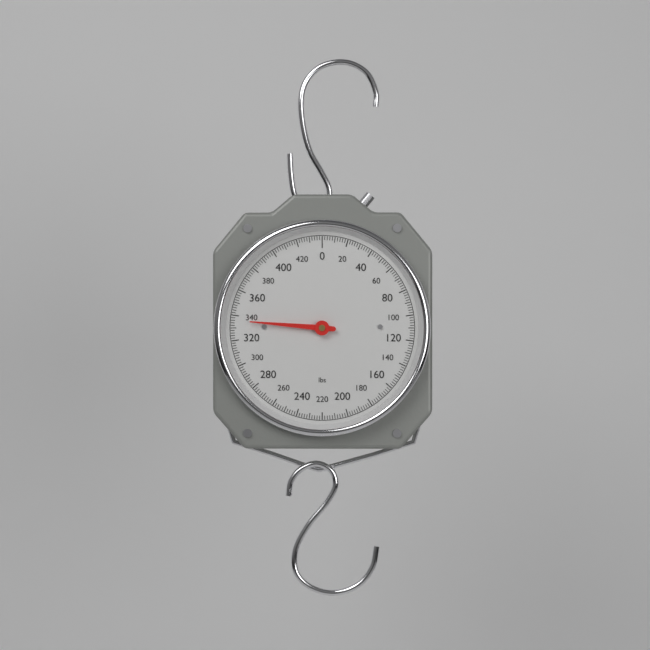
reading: 336 lbs
